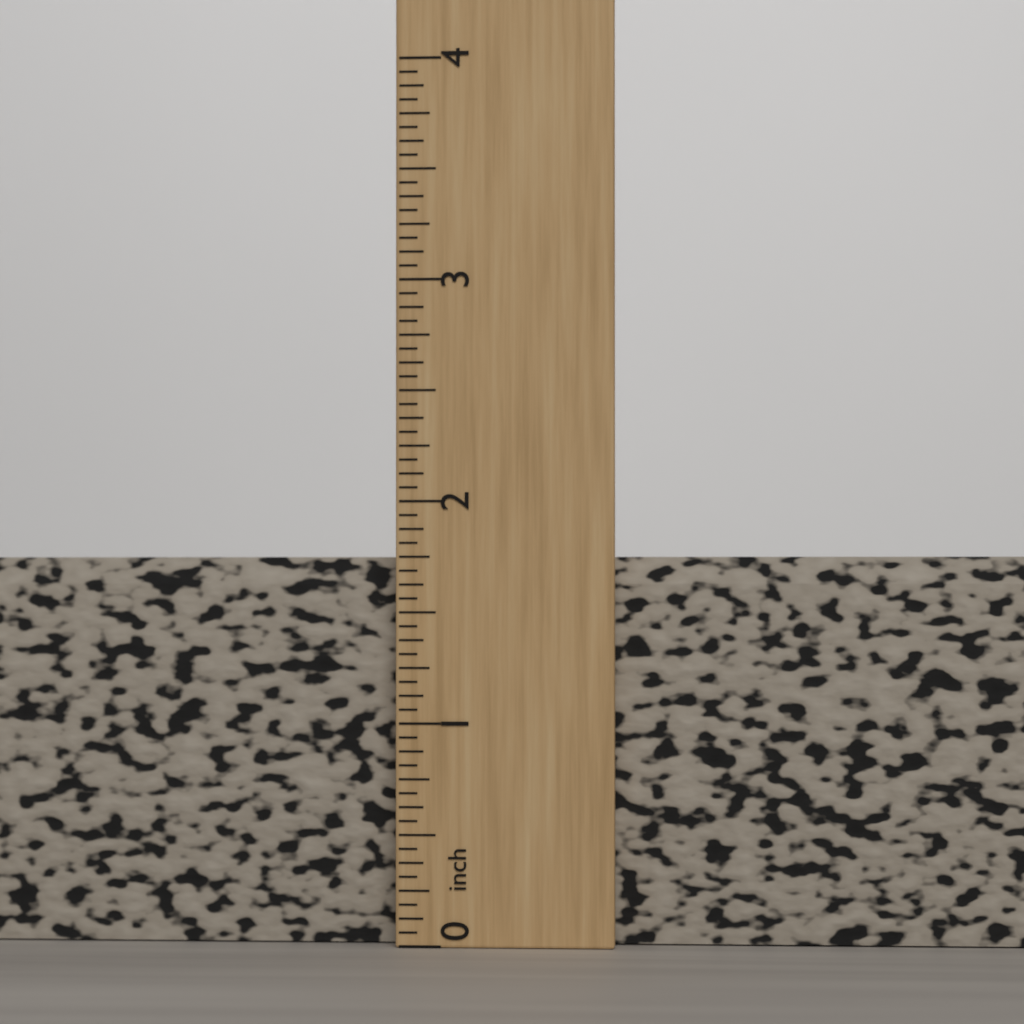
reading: 1.7500 inch
